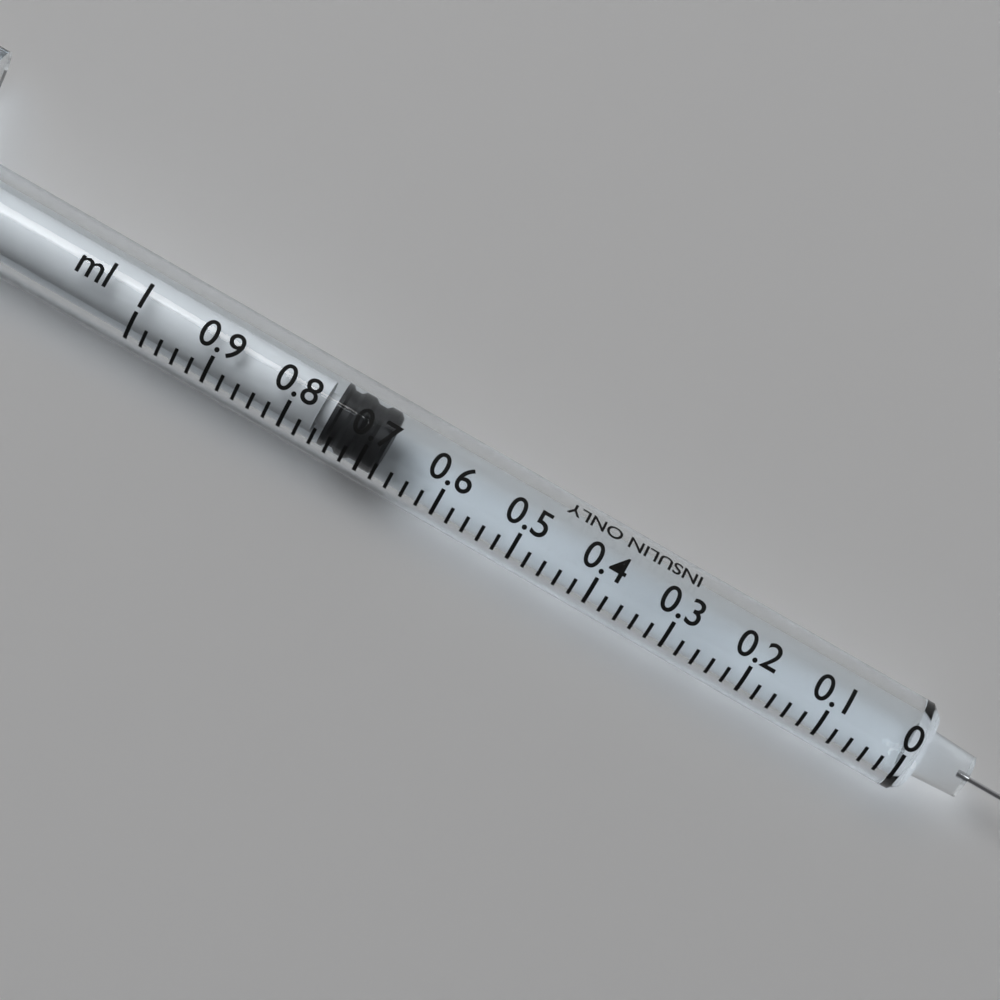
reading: 0.68 ml
